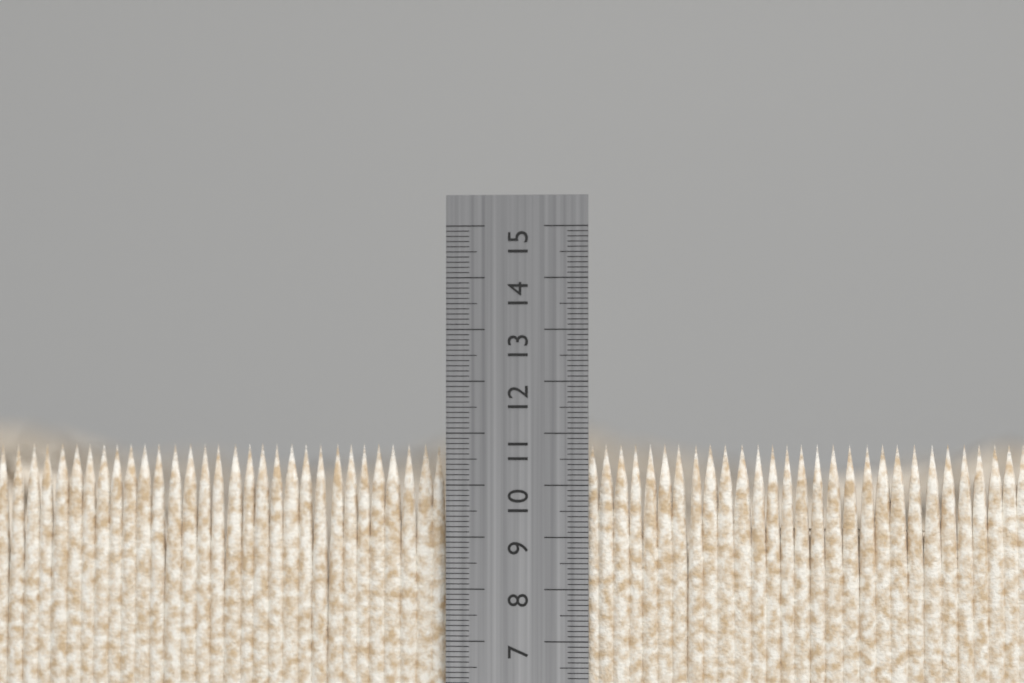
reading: 10.8 cm
